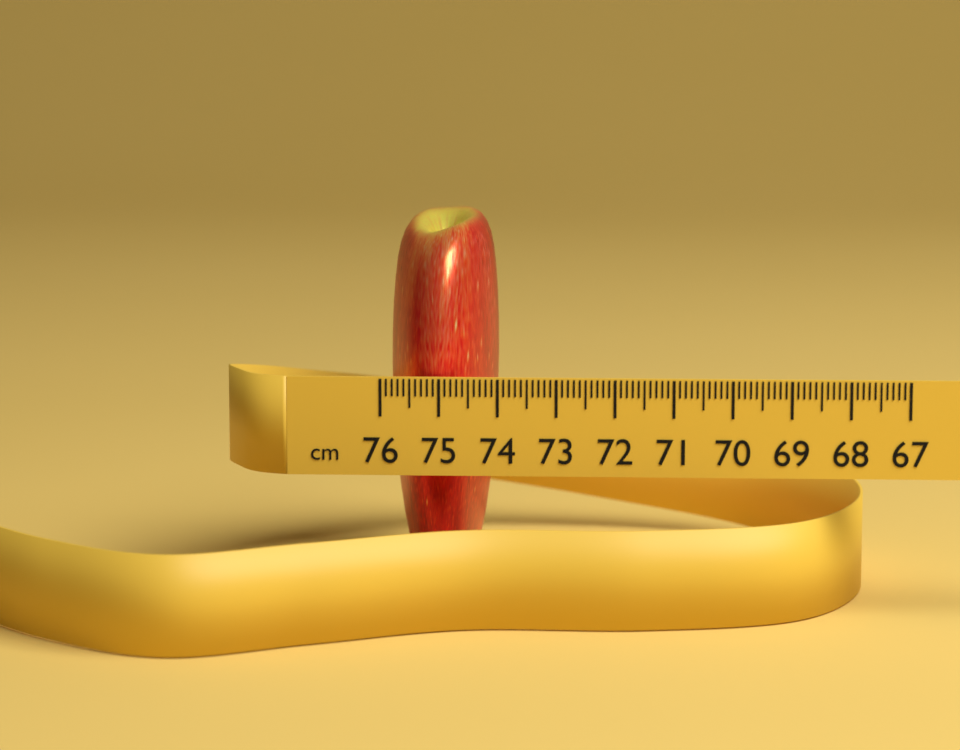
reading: 74.1 cm
